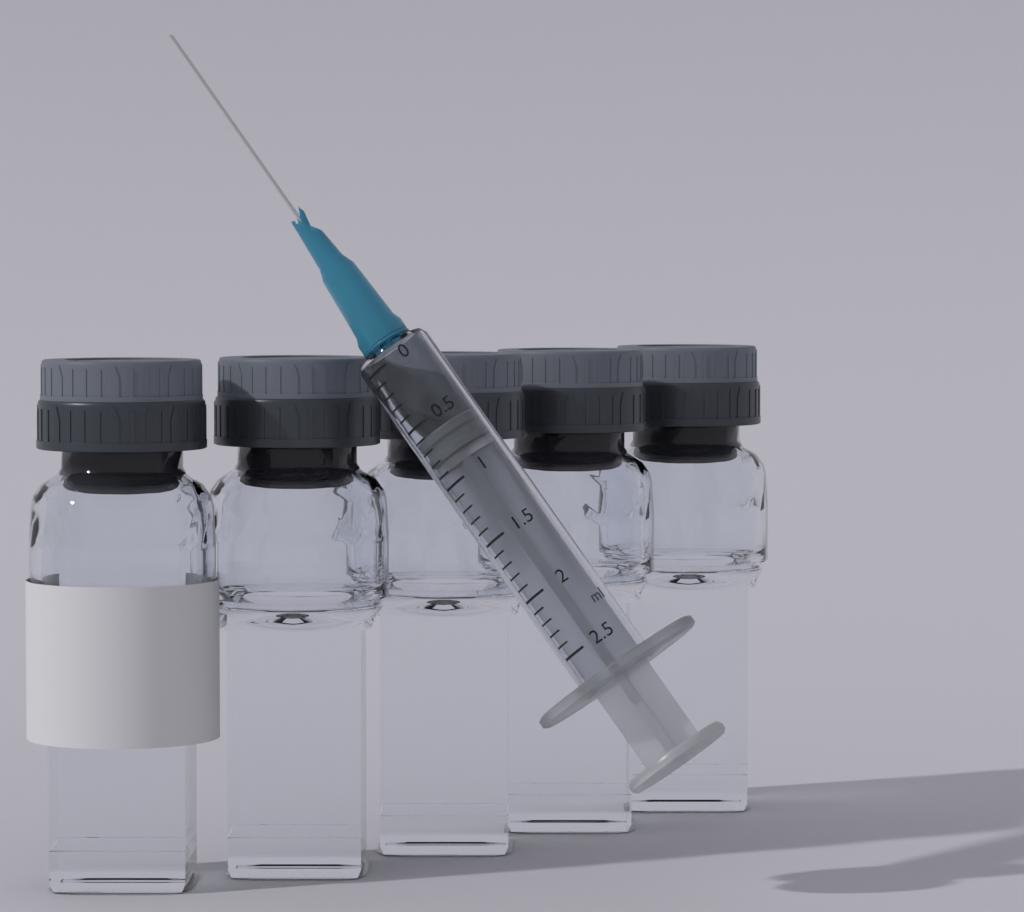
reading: 0.6 ml
